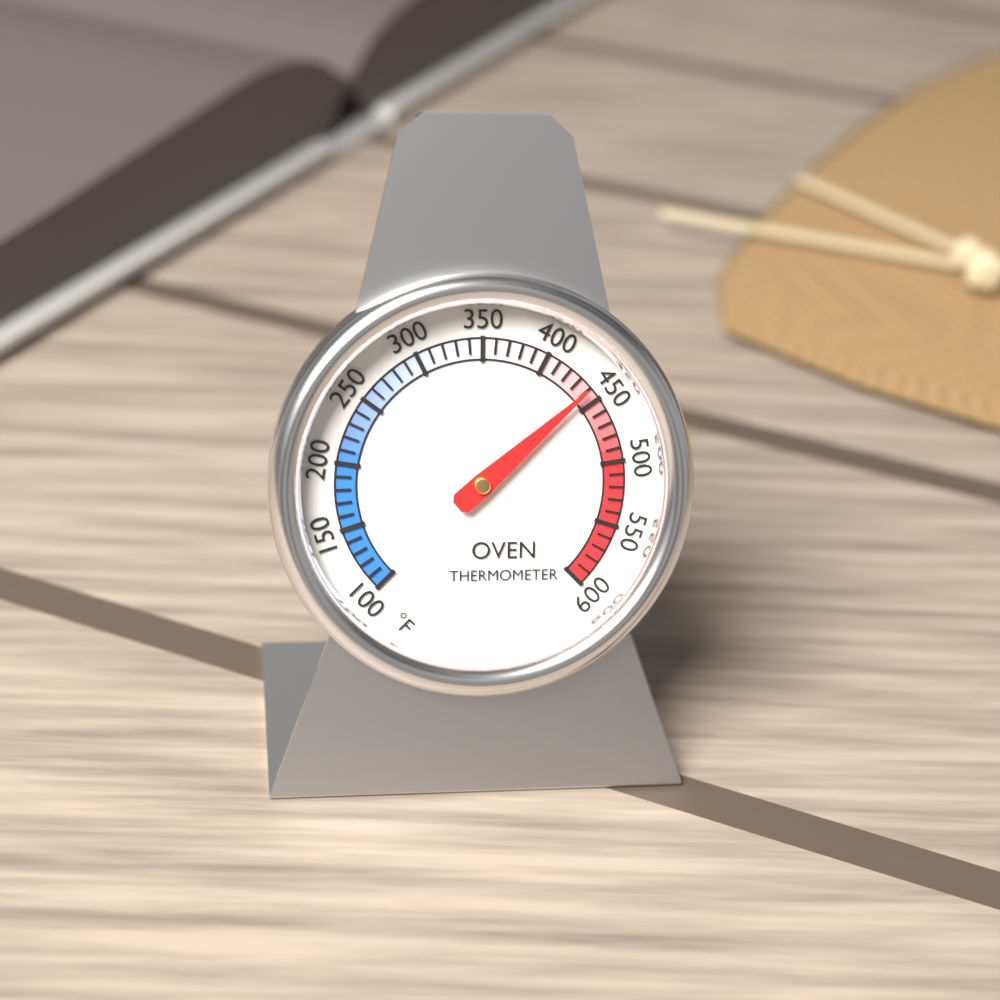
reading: 440 °F
